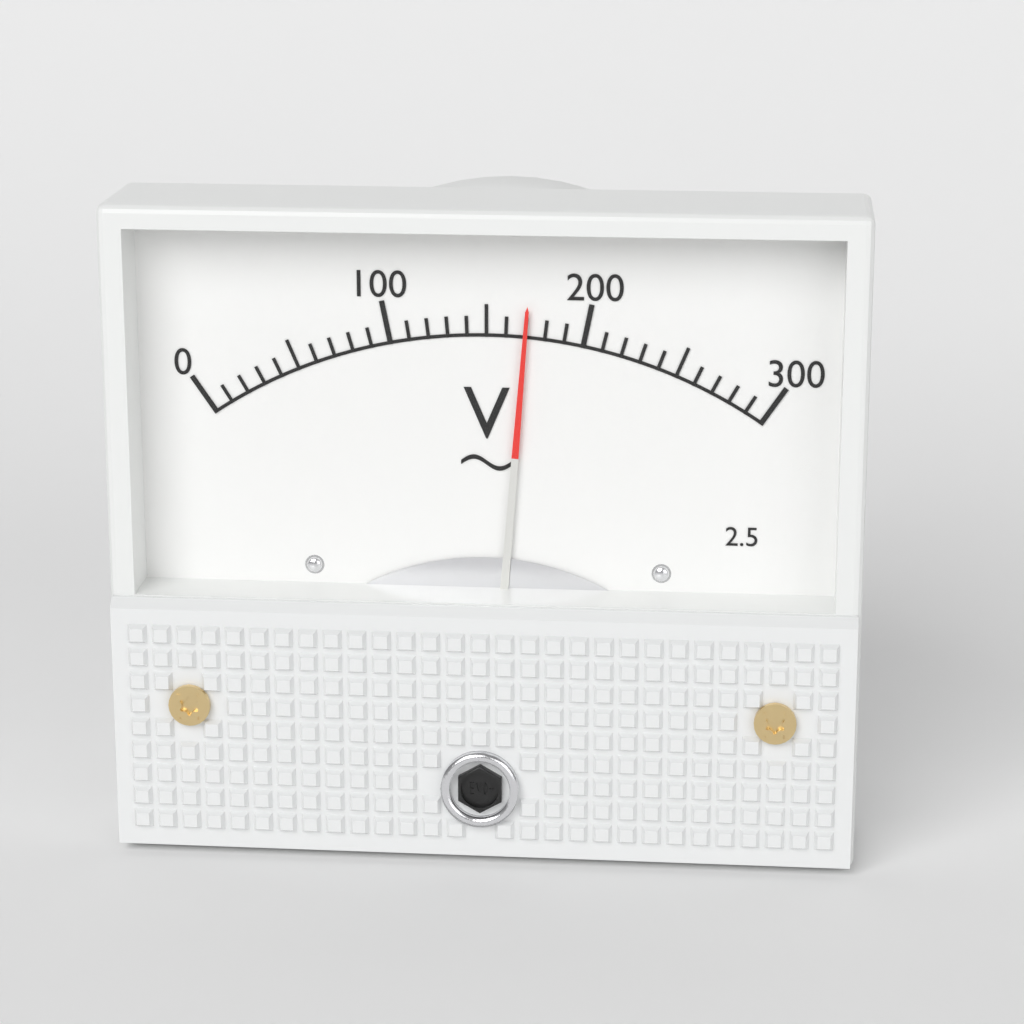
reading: 170 V
